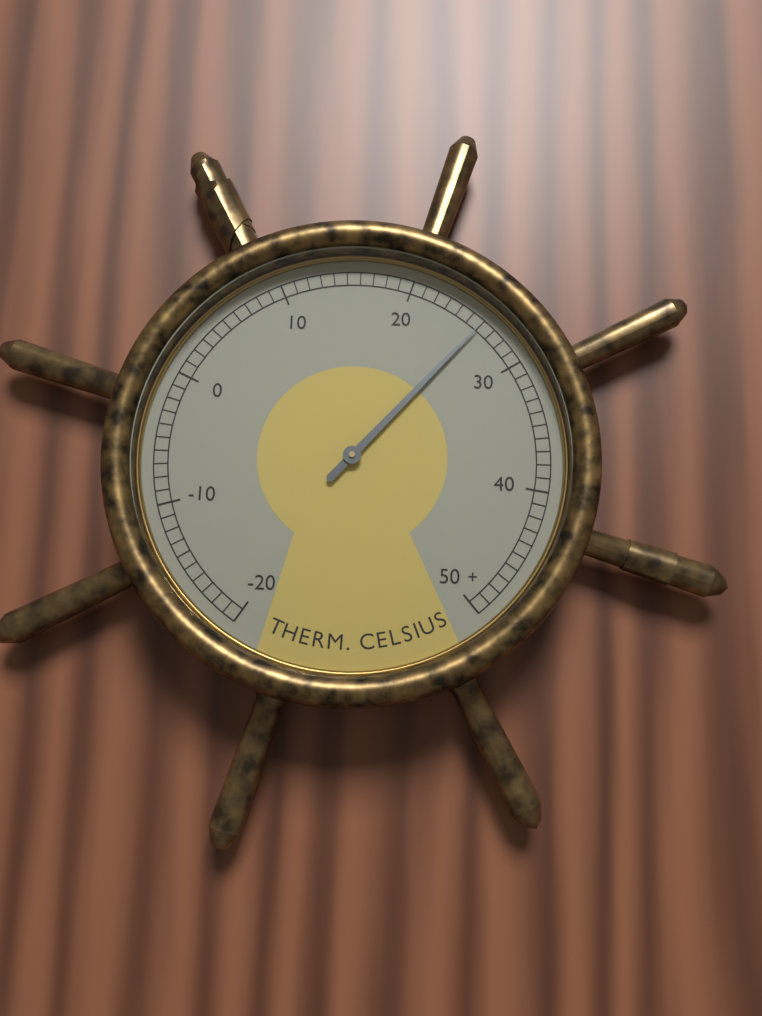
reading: 26 °C
